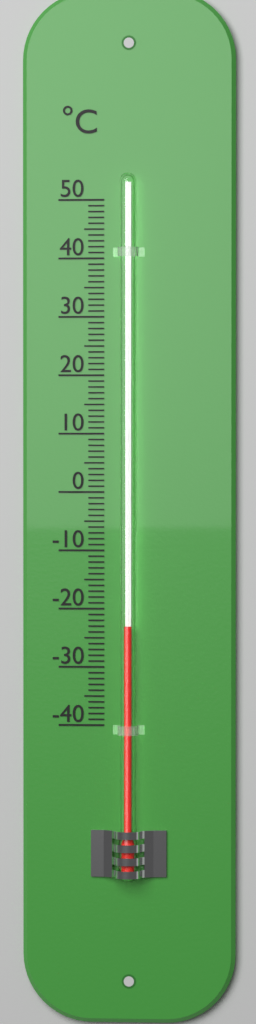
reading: -23 °C
